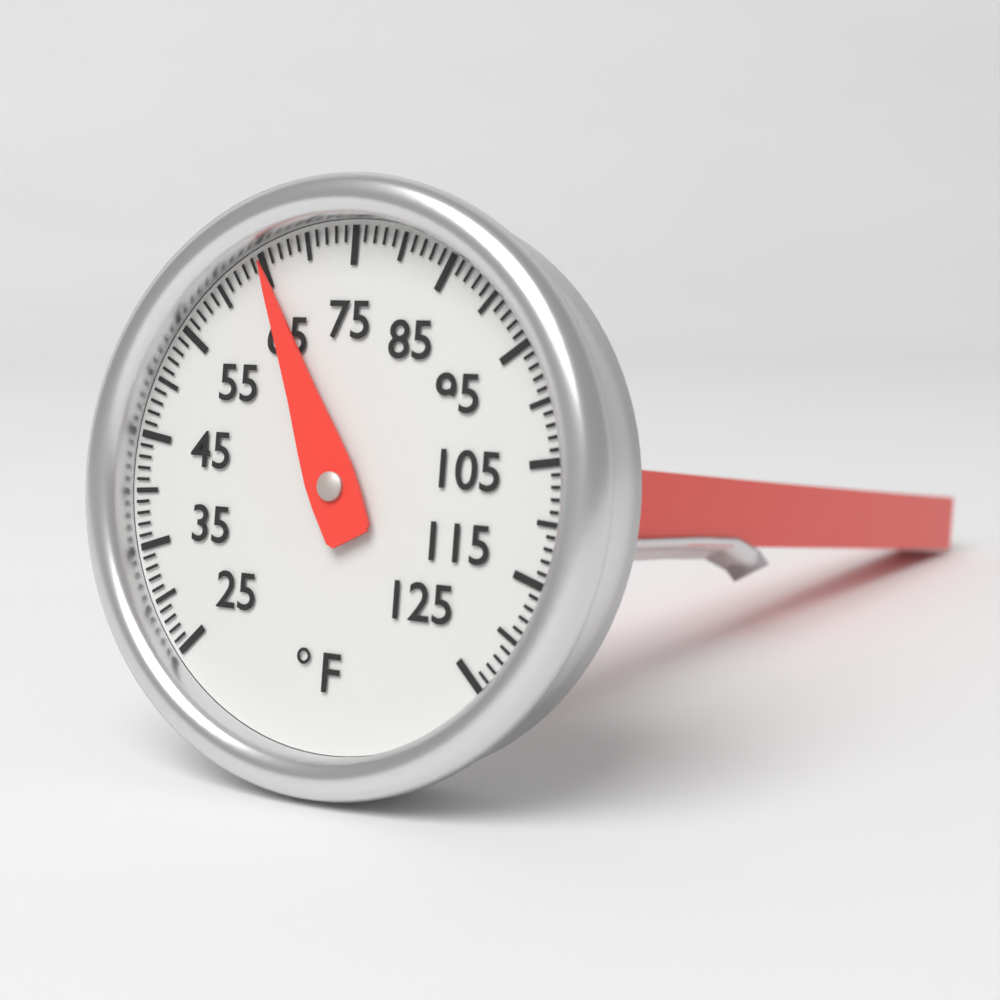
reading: 65 °F
